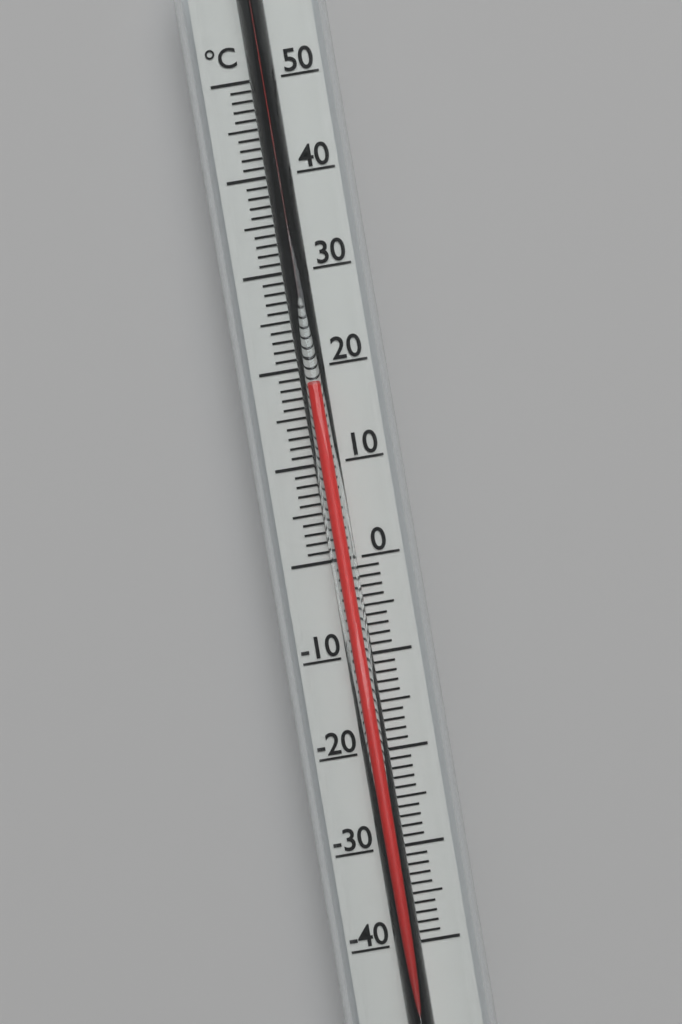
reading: 18 °C
